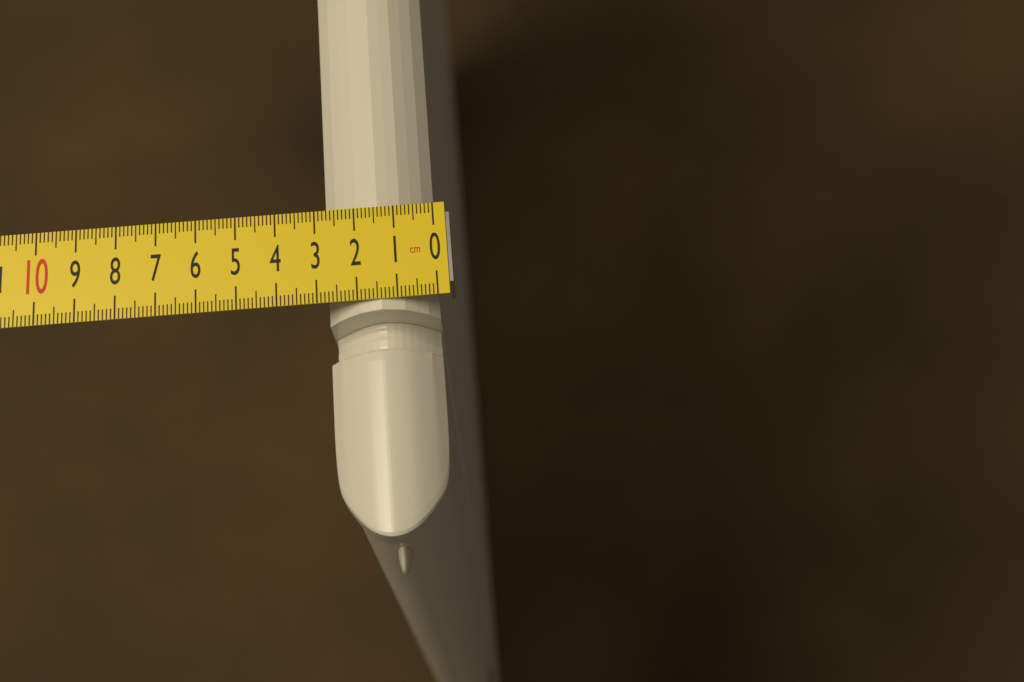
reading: 2.8 cm
